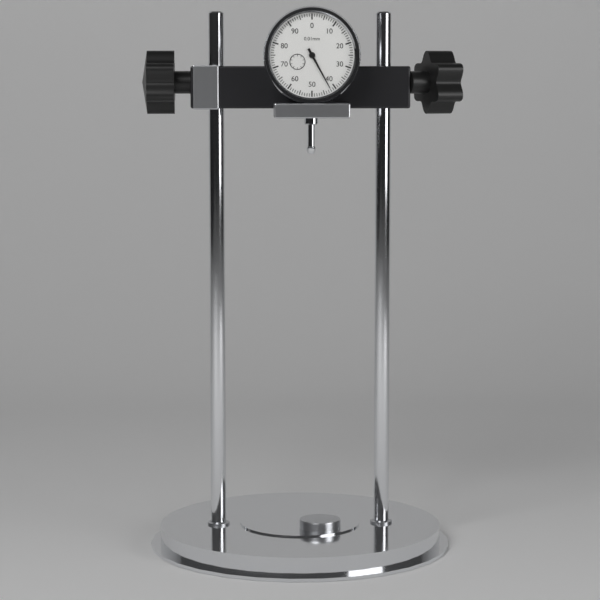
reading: 0.42 mm
